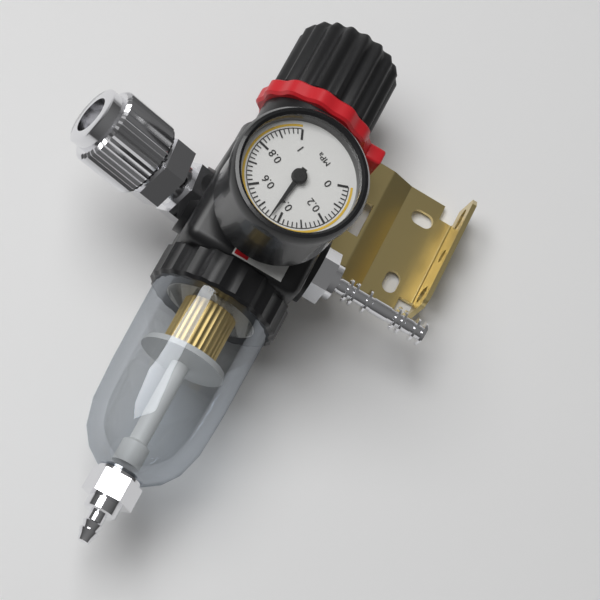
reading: 0.44 MPa
